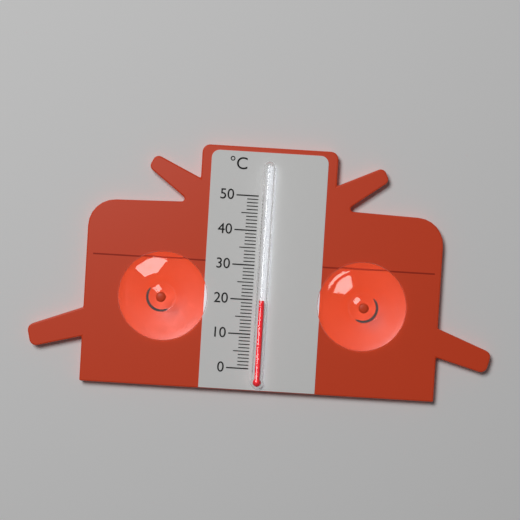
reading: 20 °C
